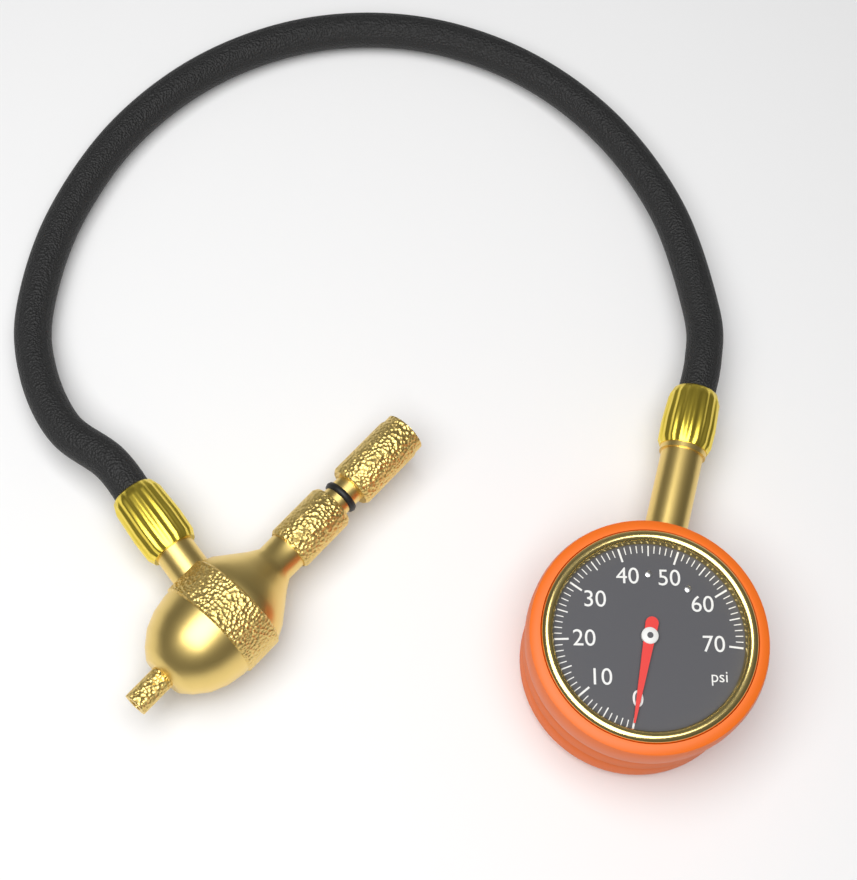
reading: 0 psi
